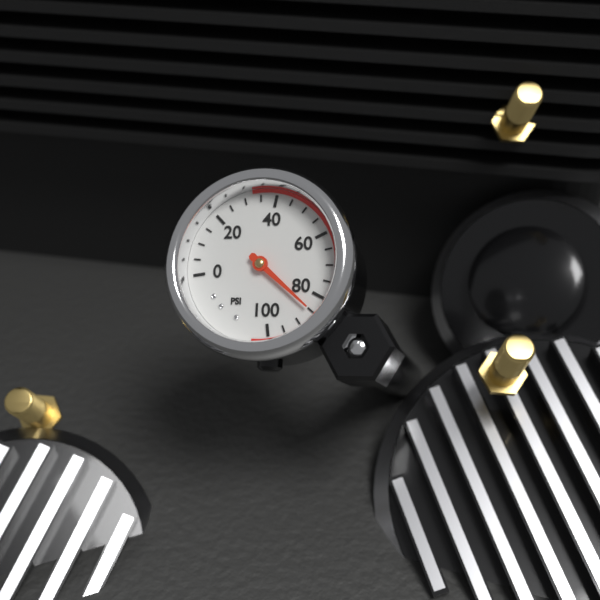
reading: 85 psi
